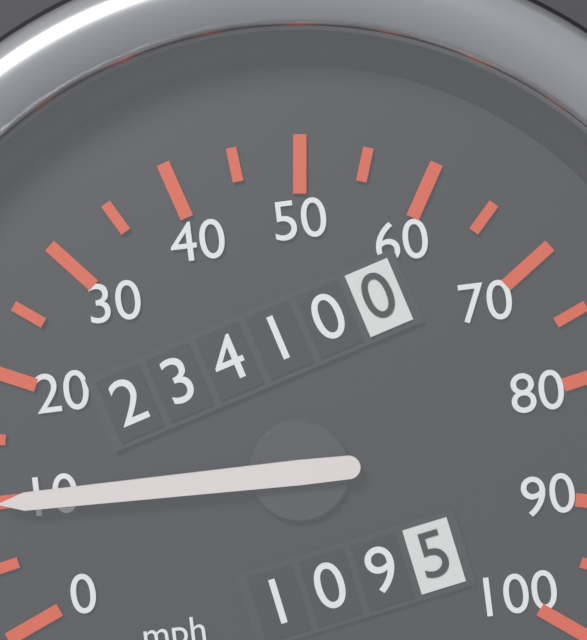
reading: 10 mph
